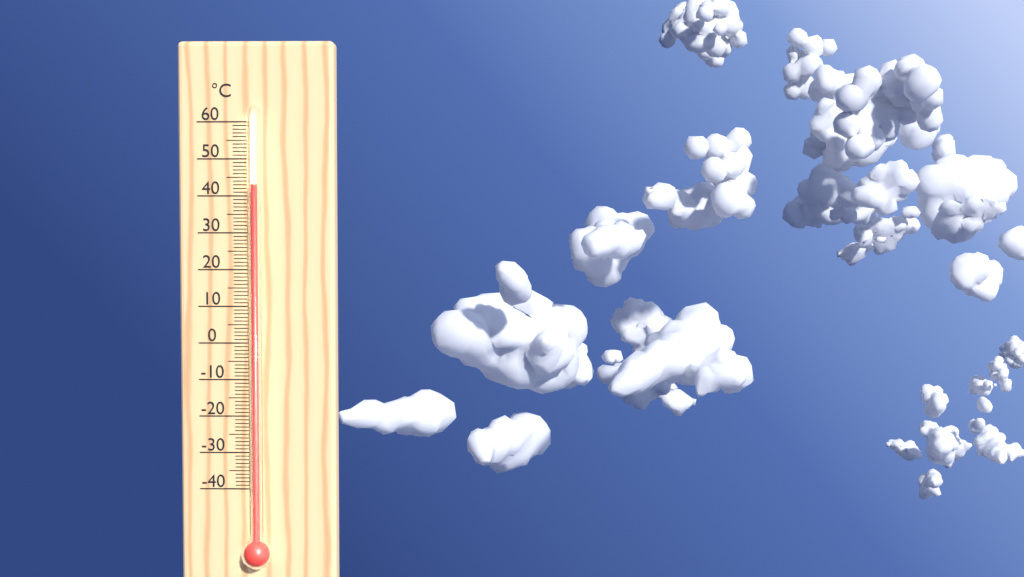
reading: 43 °C
